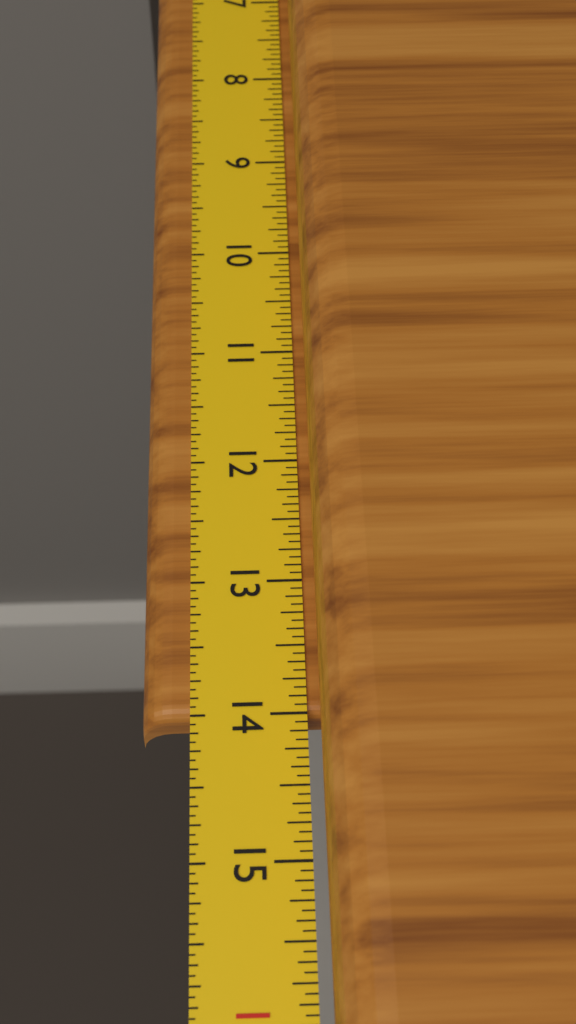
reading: 14.0000 in
